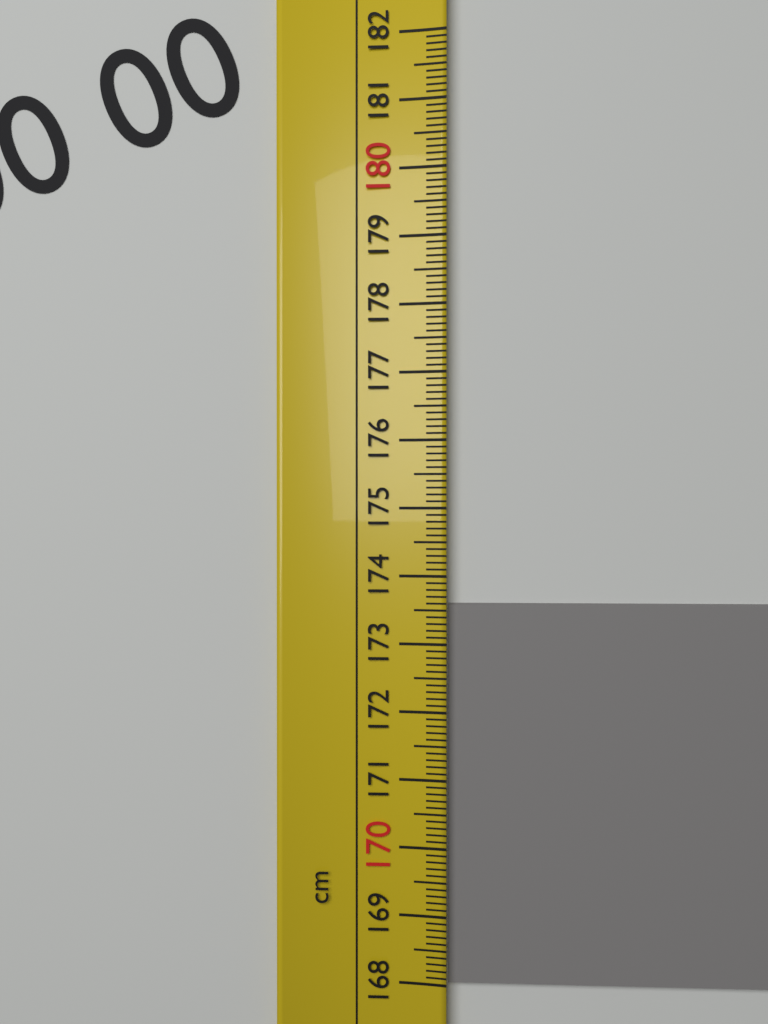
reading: 173.6 cm
